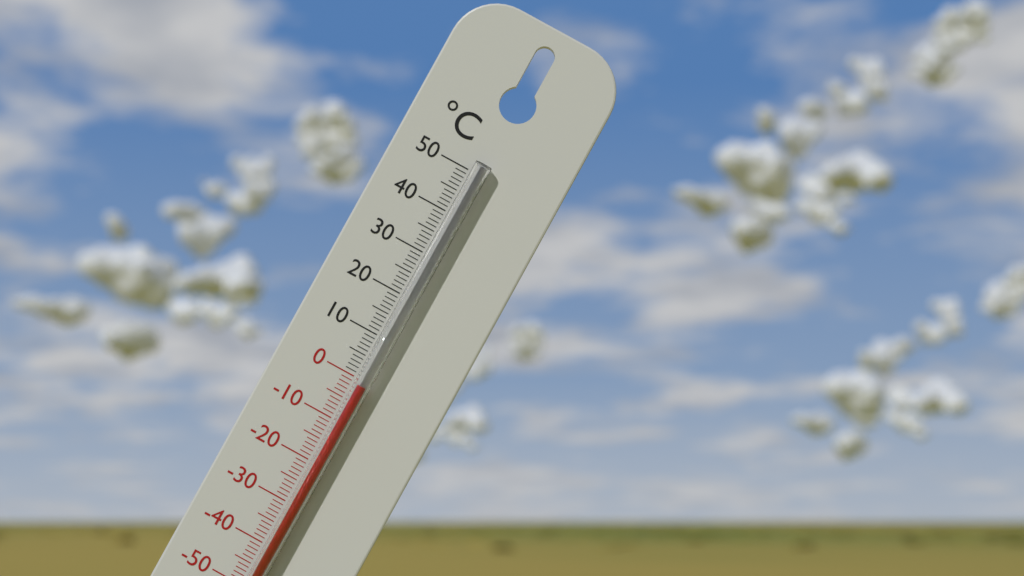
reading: -1 °C
